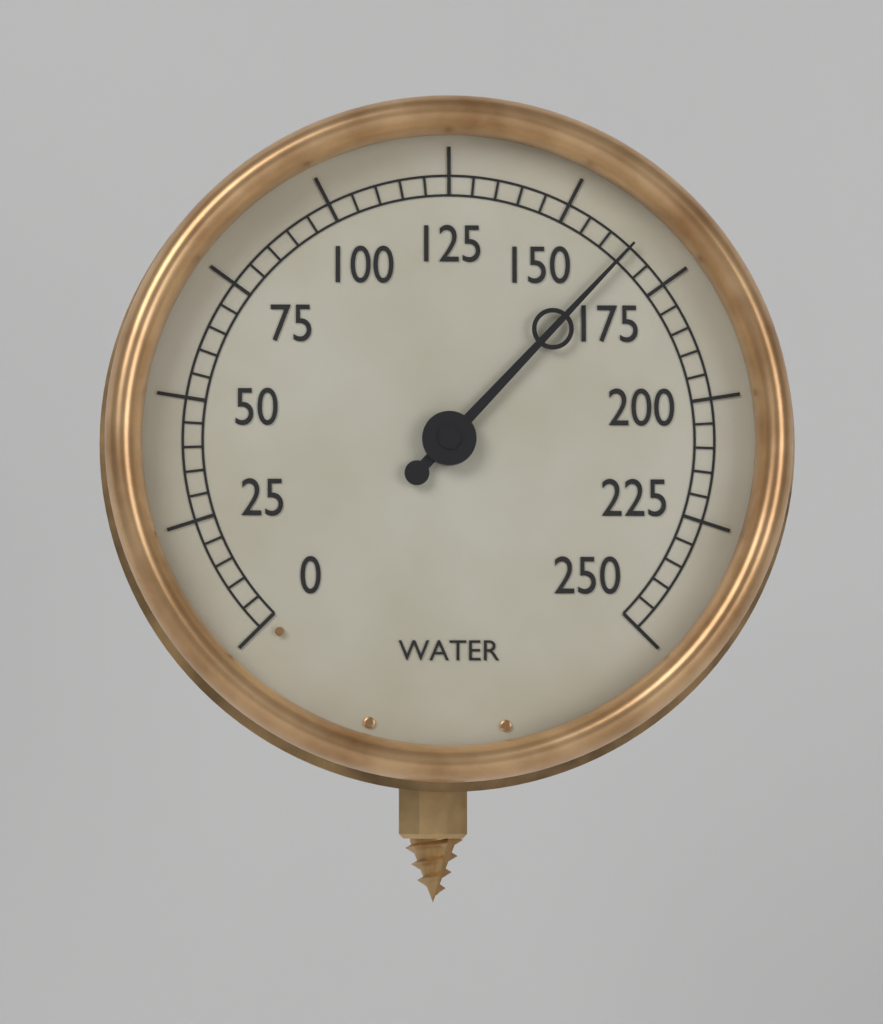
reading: 165 (no unit)
